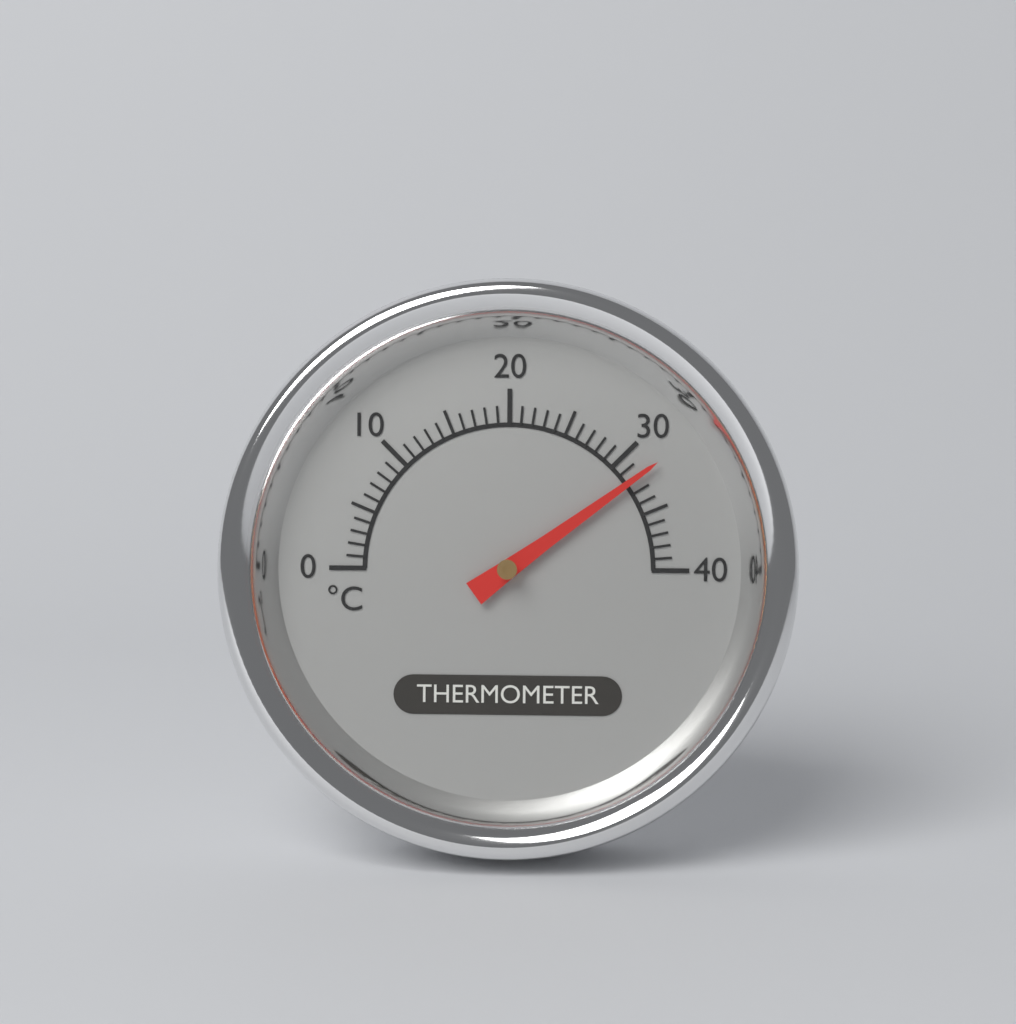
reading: 32 °C
